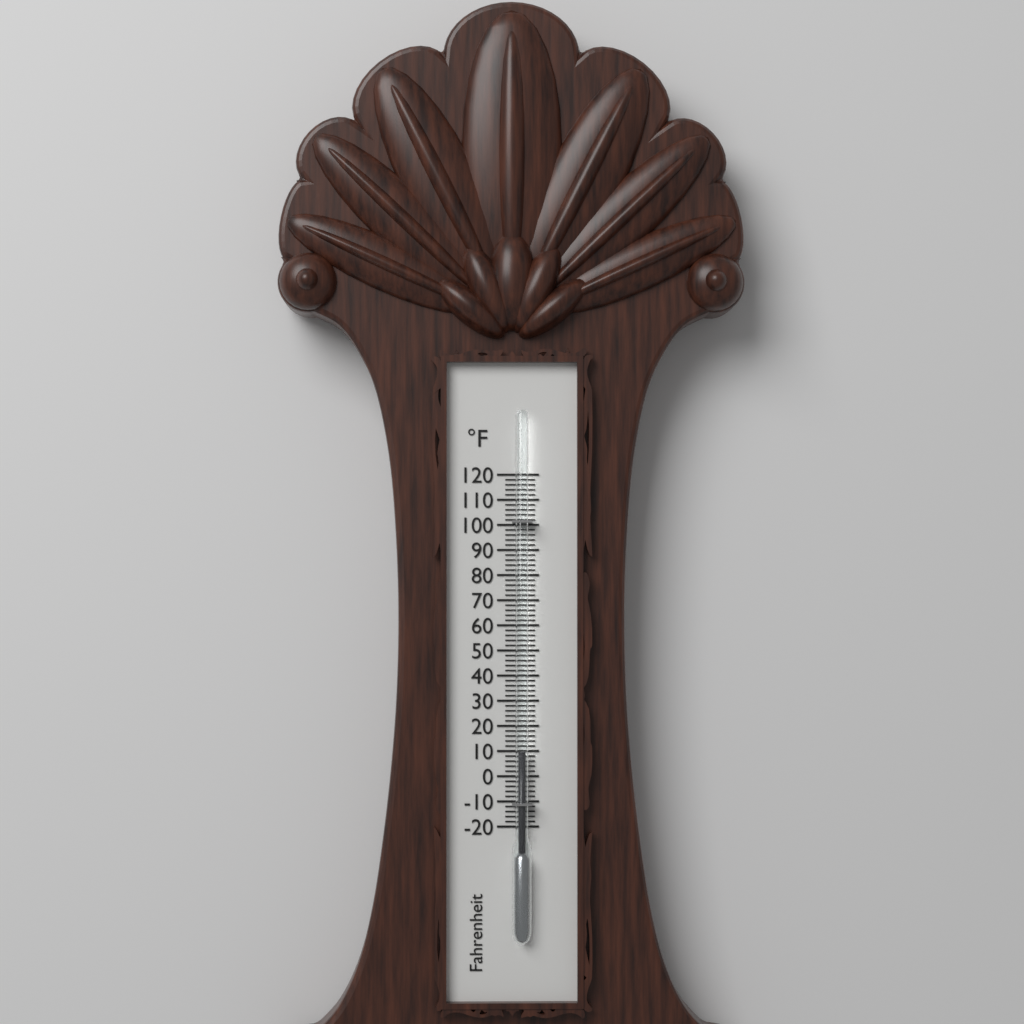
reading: 10 °F
